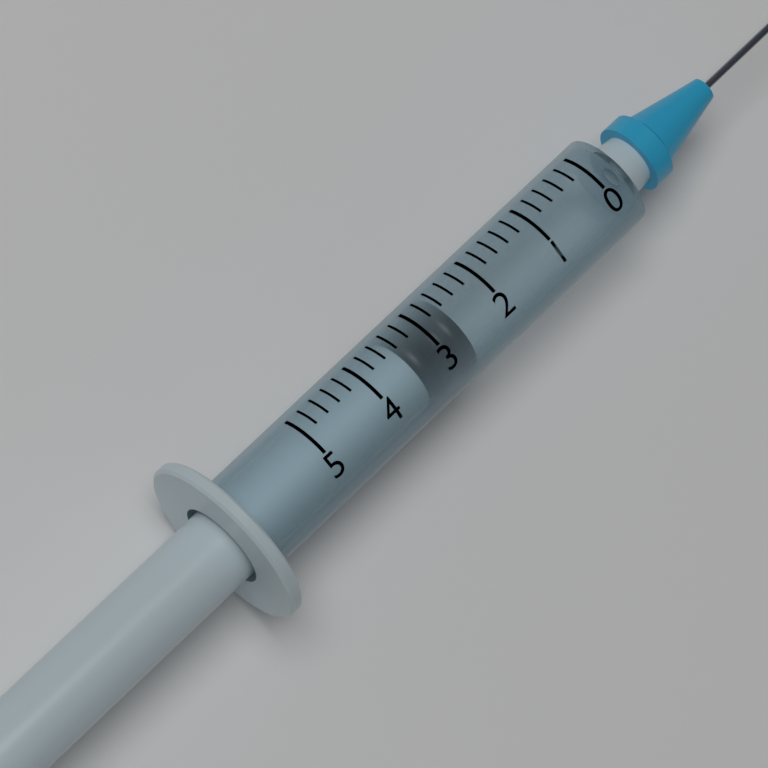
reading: 2.6 (no unit)
